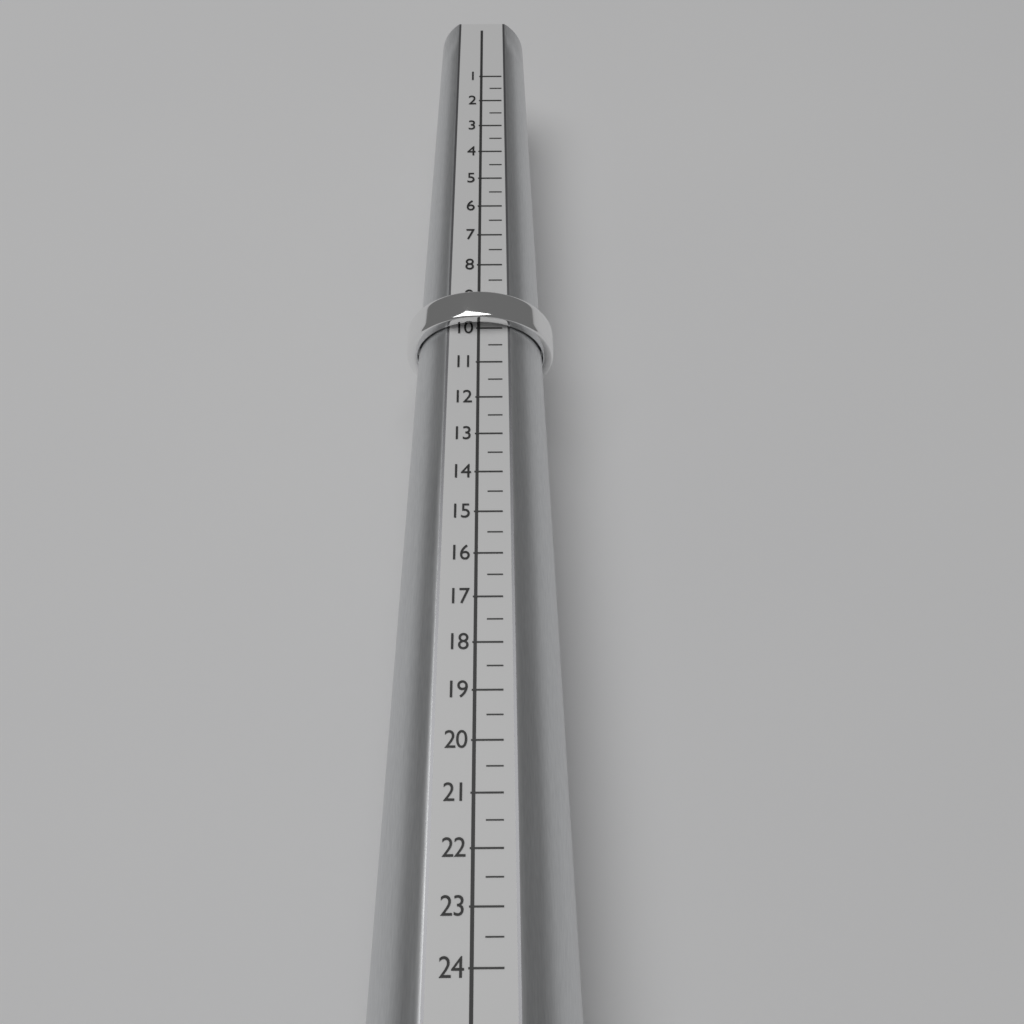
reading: 10.0 (no unit)
